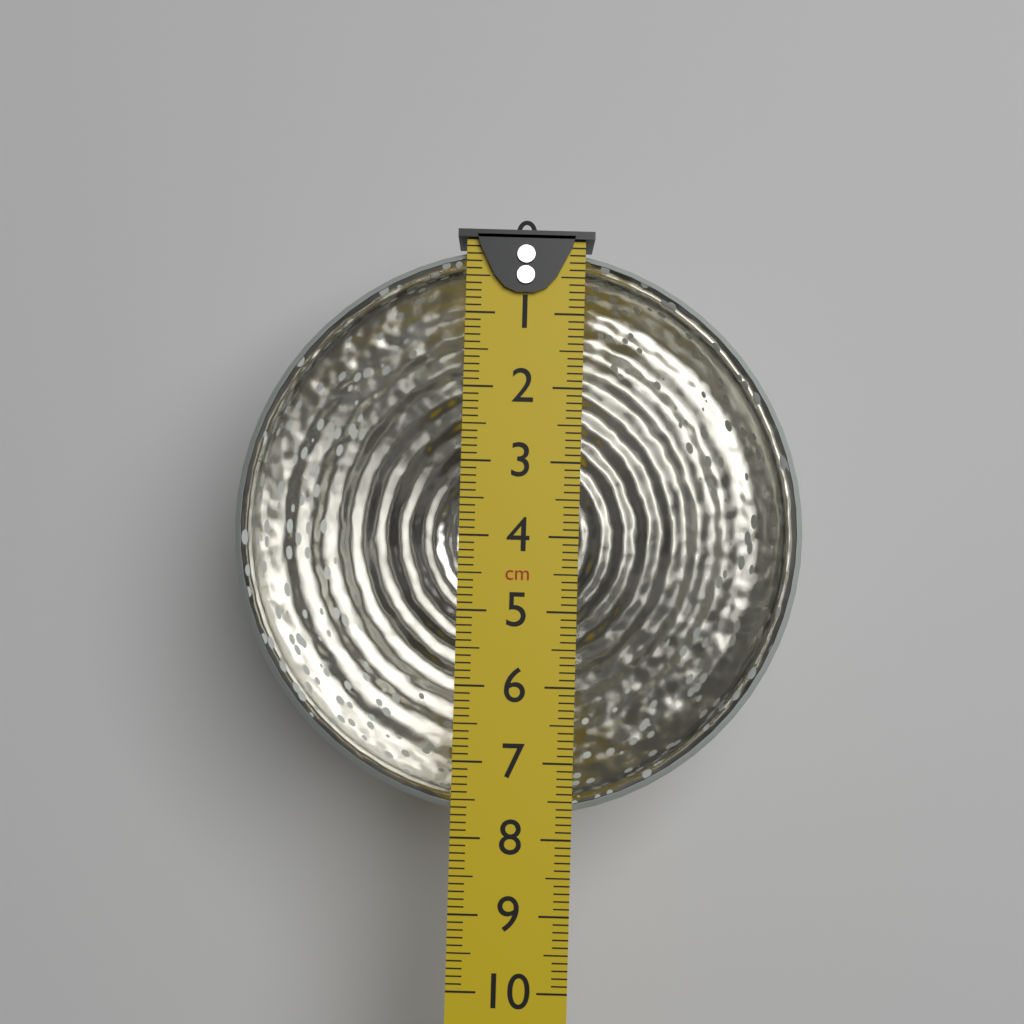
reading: 7.8 cm
